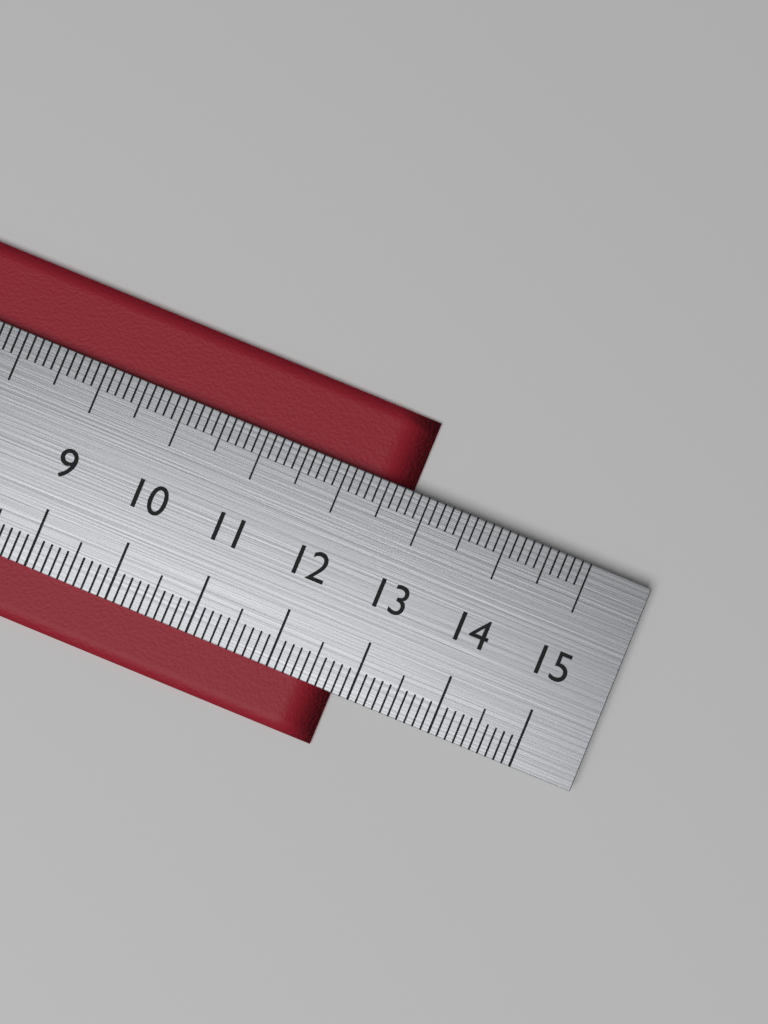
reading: 12.8 cm
